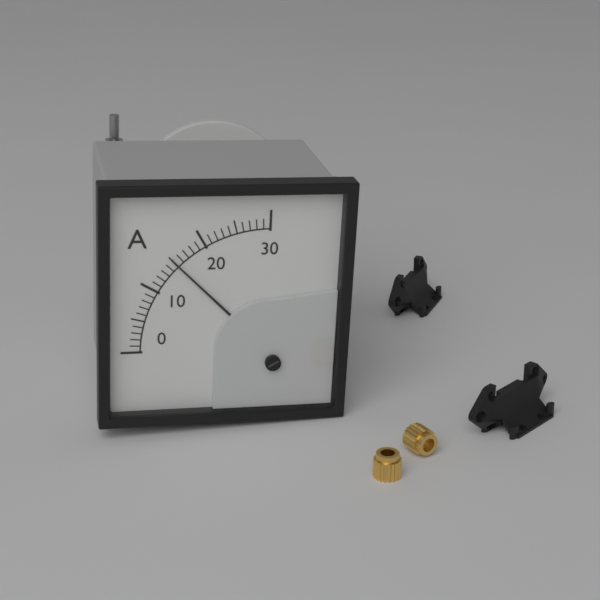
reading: 15 A
